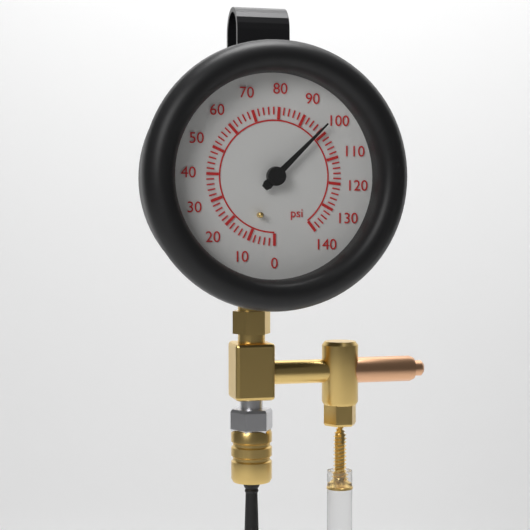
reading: 98 psi
